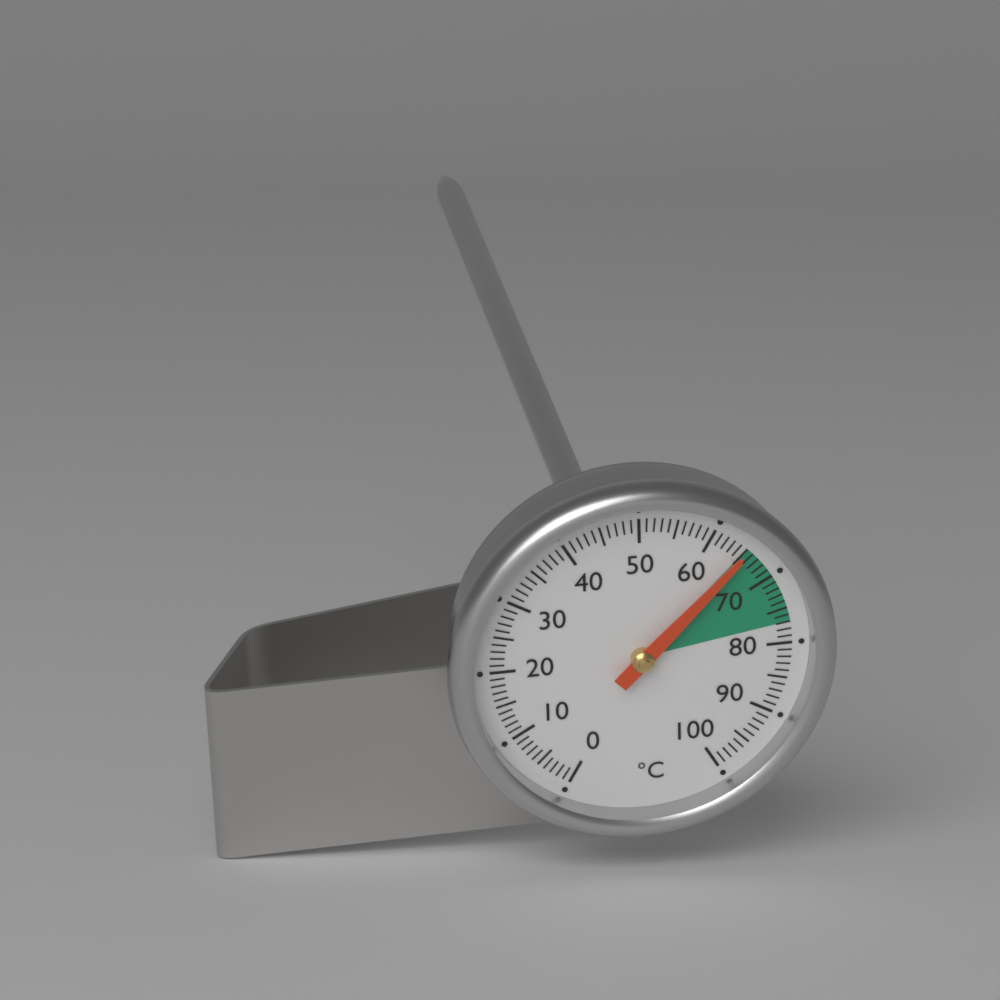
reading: 65 °C
